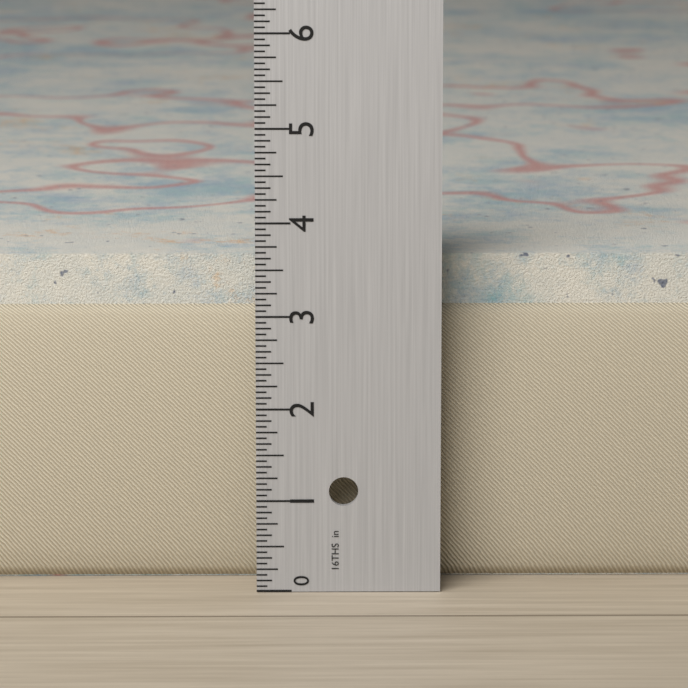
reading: 3.5625 in
